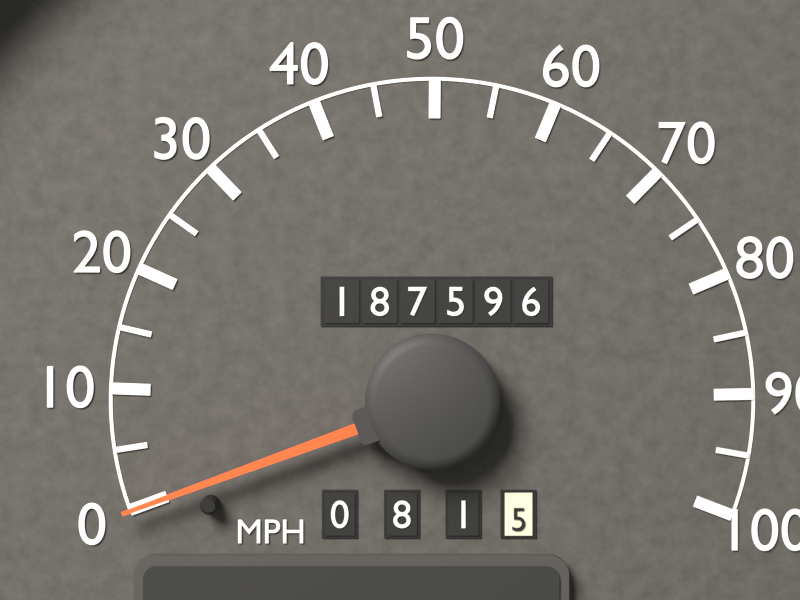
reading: 0 MPH
